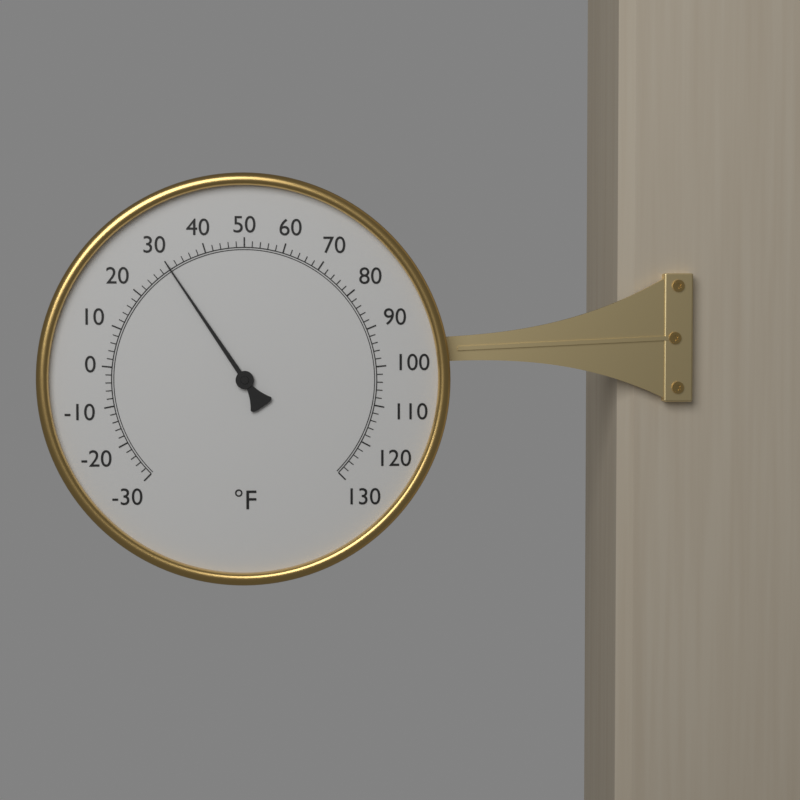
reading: 30 °F
